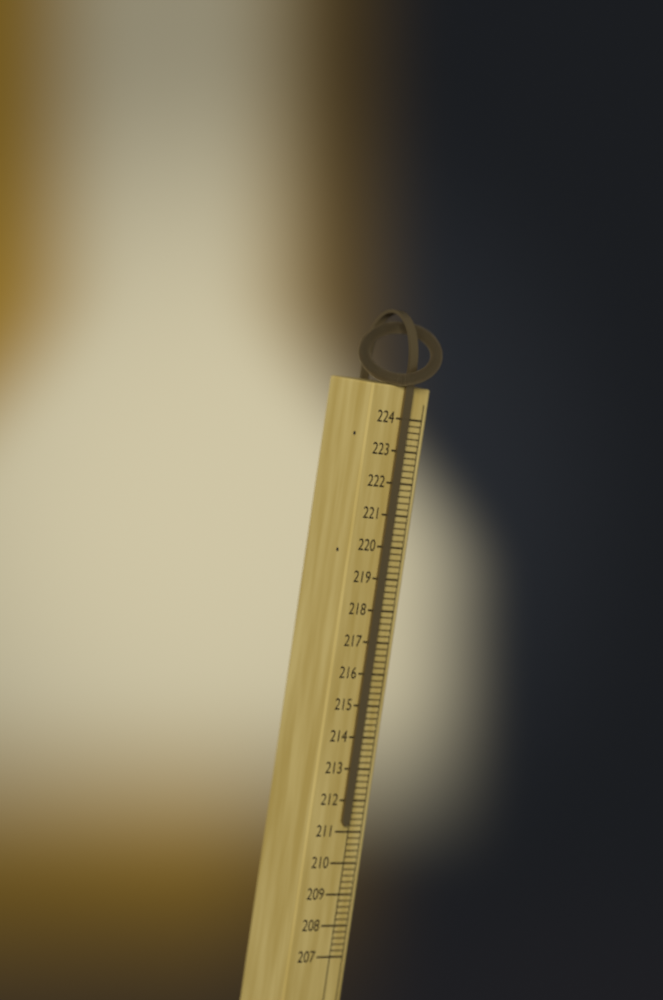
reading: 211.2 (no unit)
